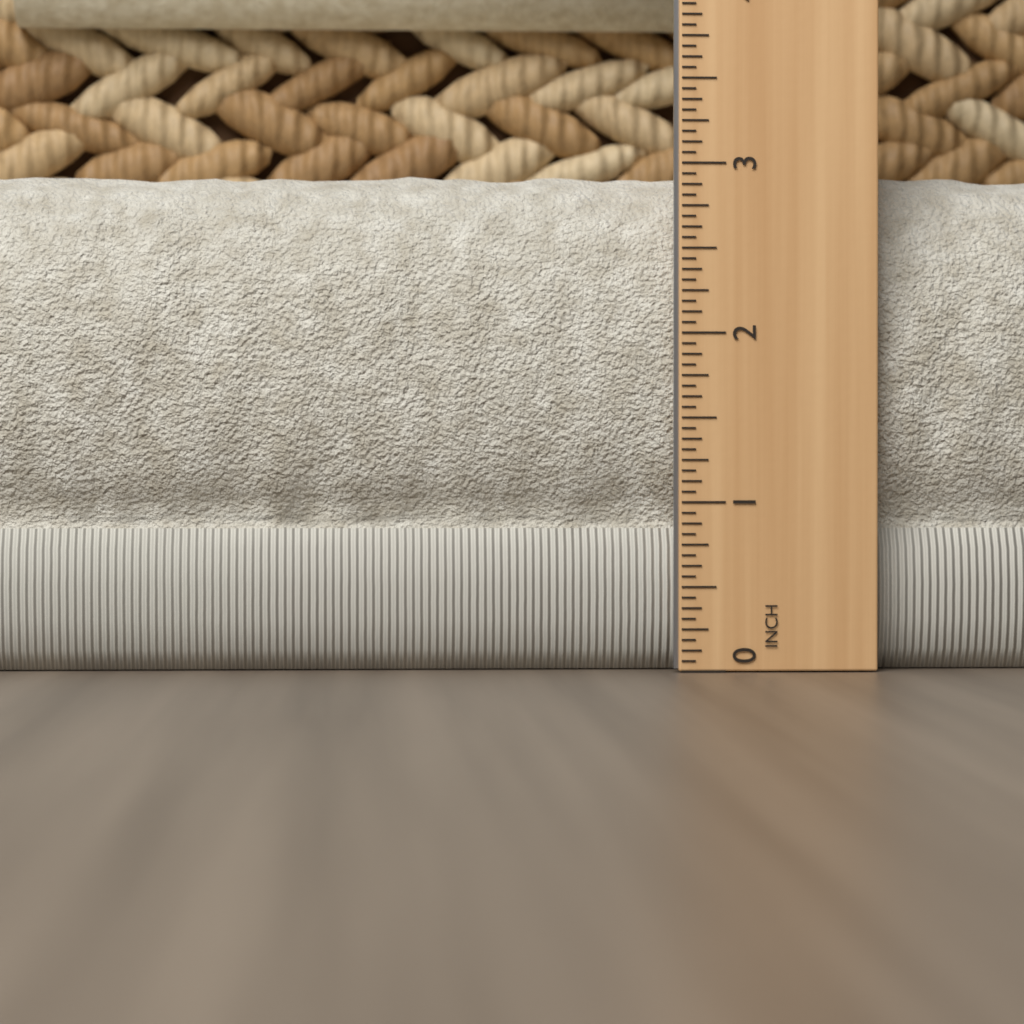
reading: 3.0000 in
